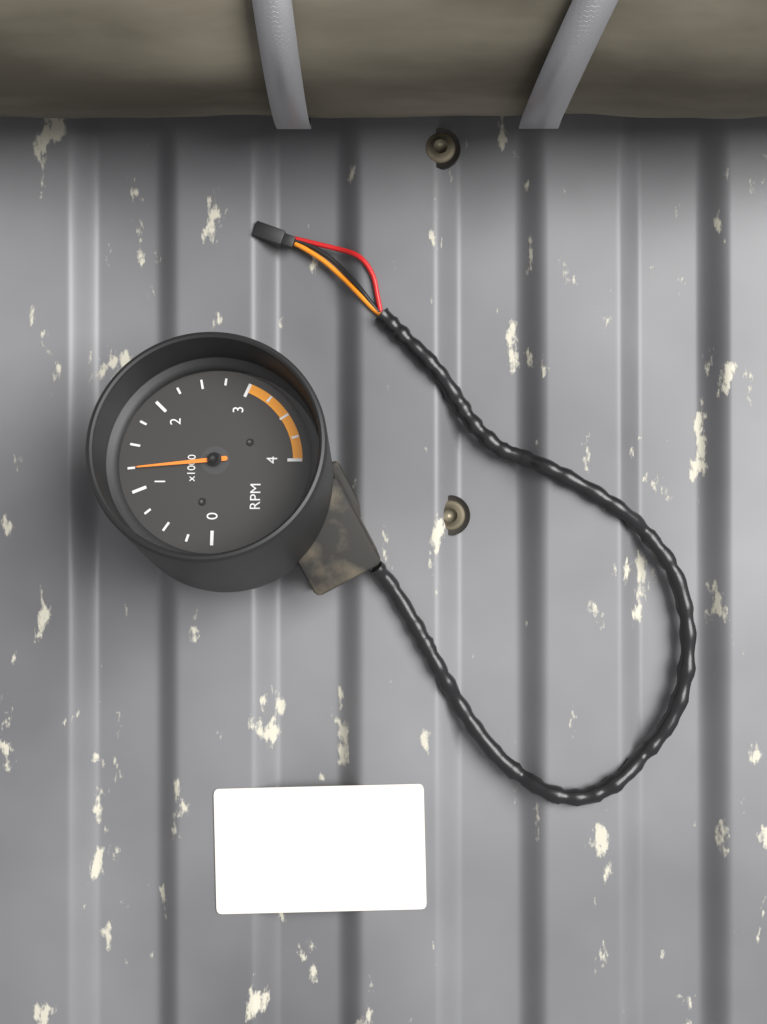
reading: 1.25 x1000 RPM
